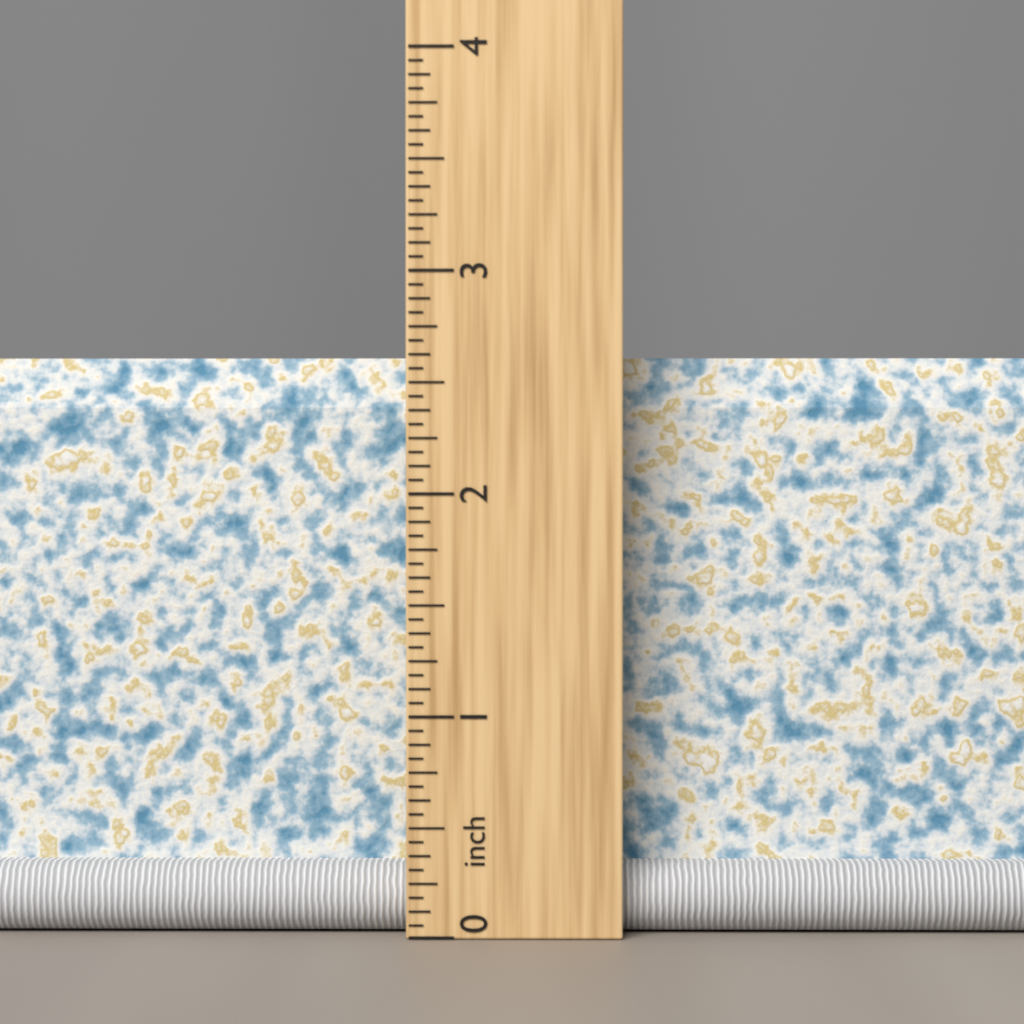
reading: 2.6250 inch
